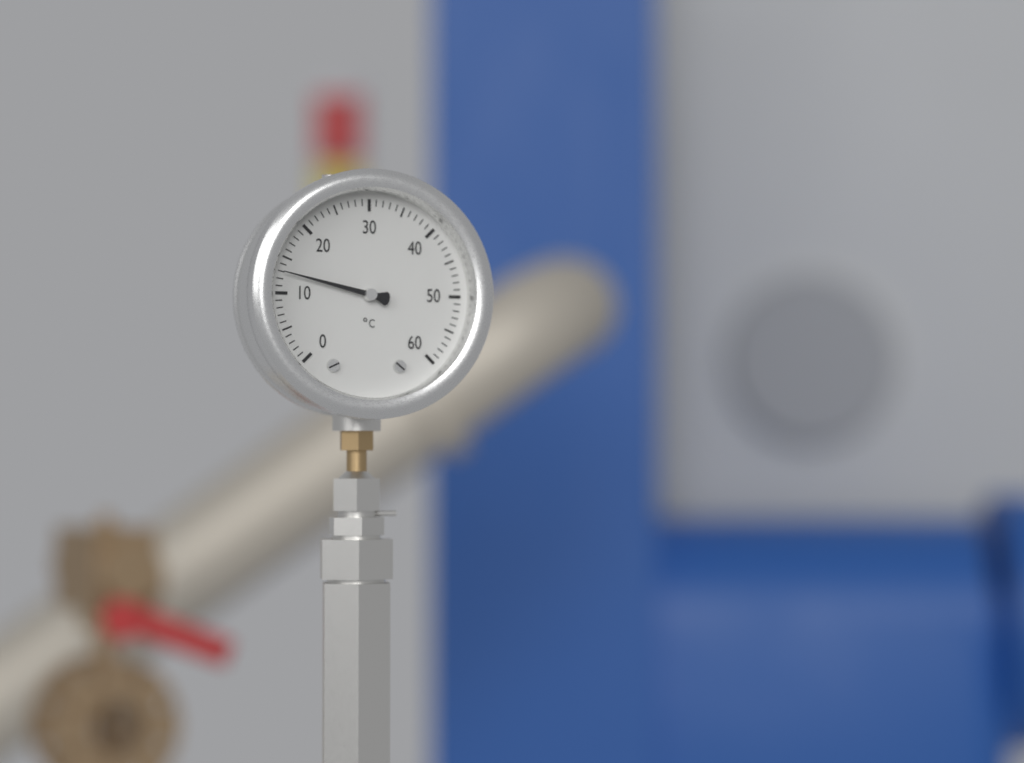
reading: 13 °C
